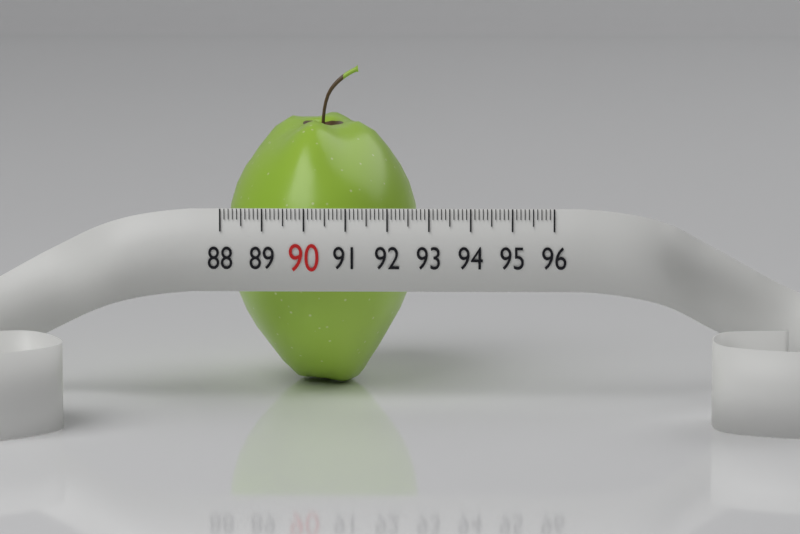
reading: 92.7 (no unit)
